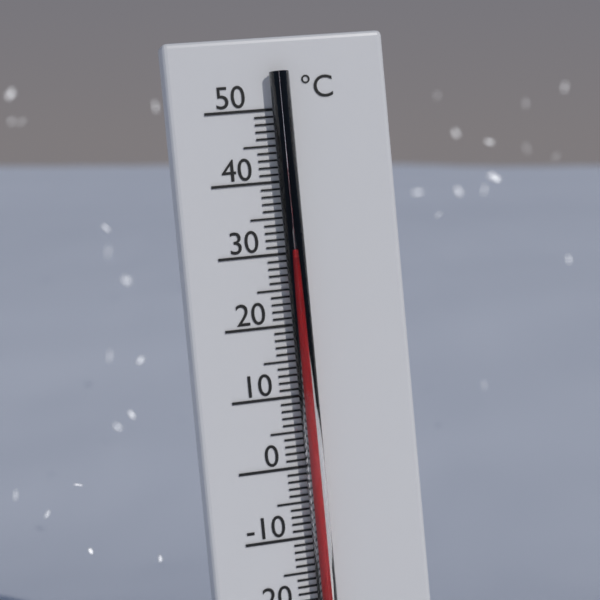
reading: 29 °C
